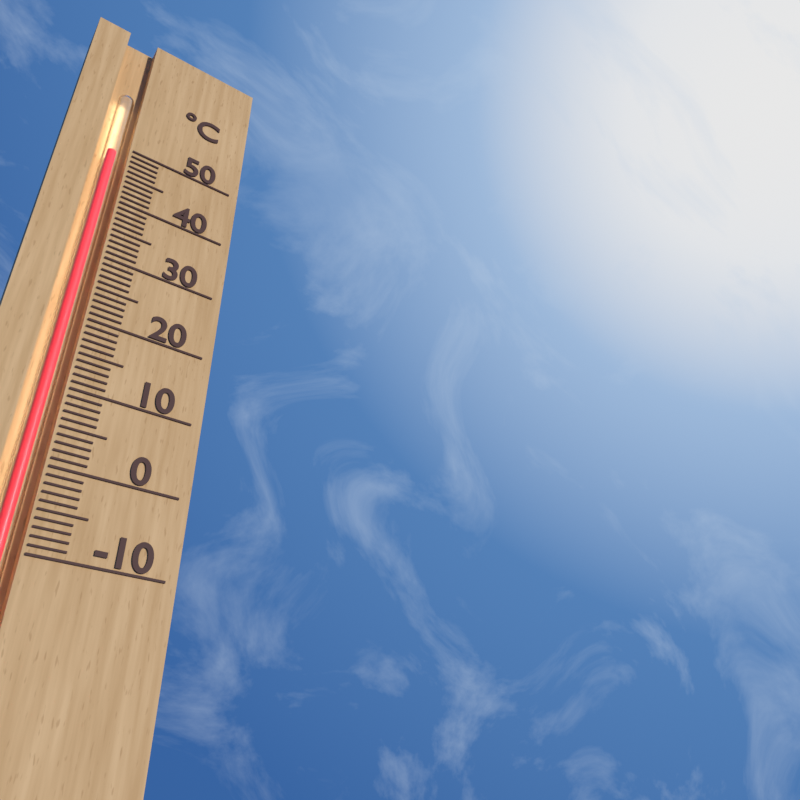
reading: 49 °C
